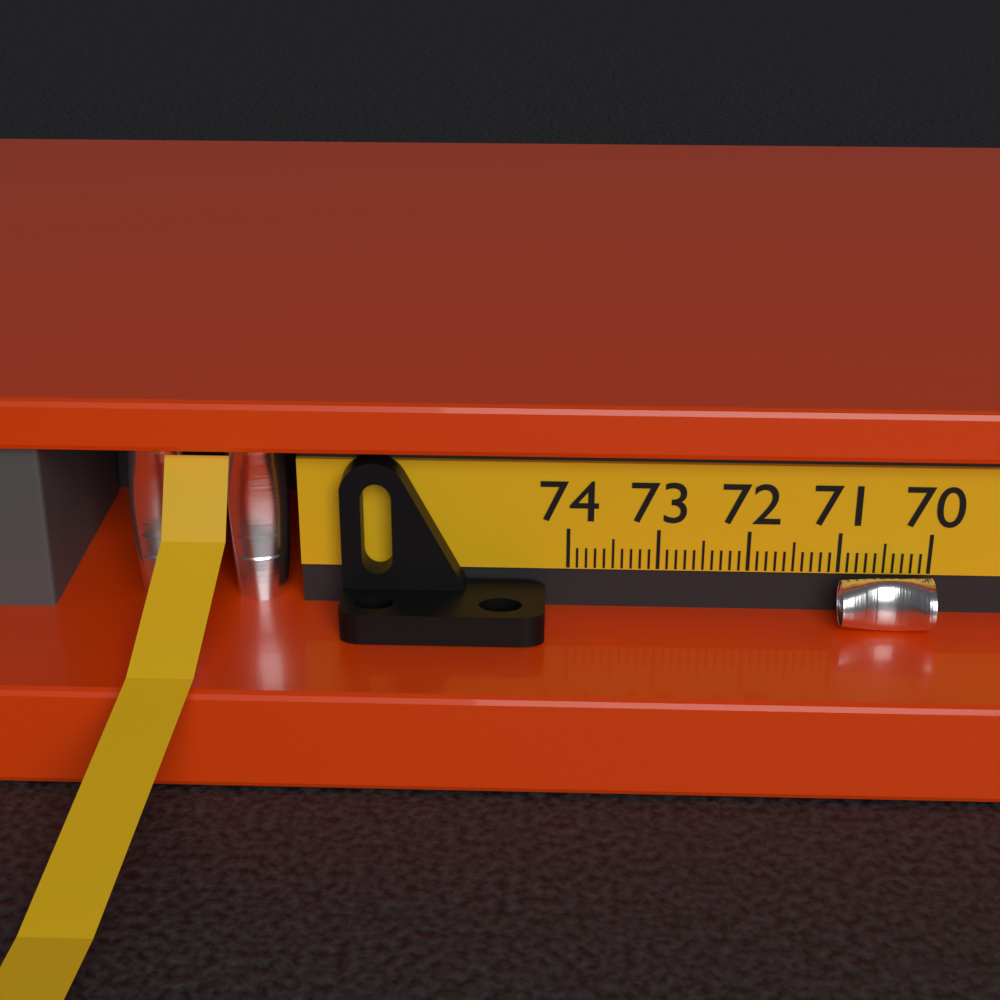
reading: 71.0 (no unit)
